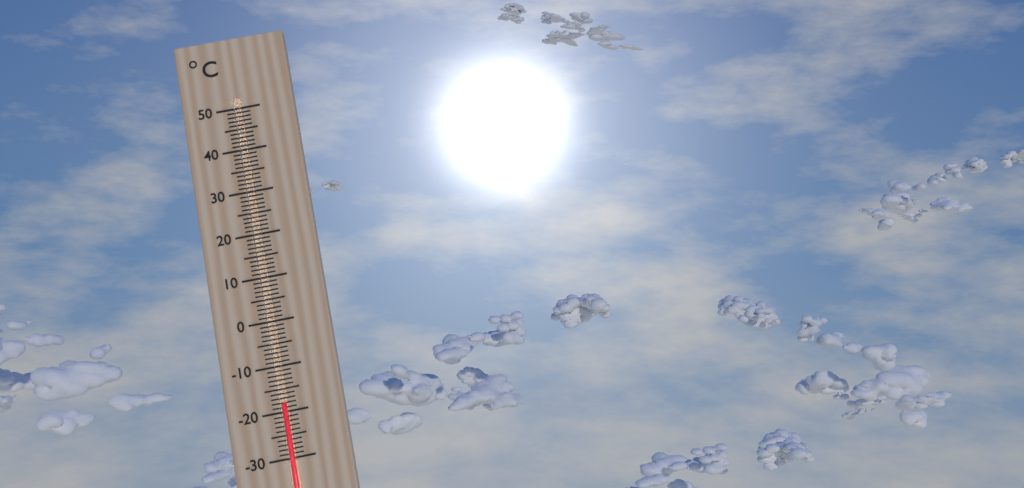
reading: -18 °C
